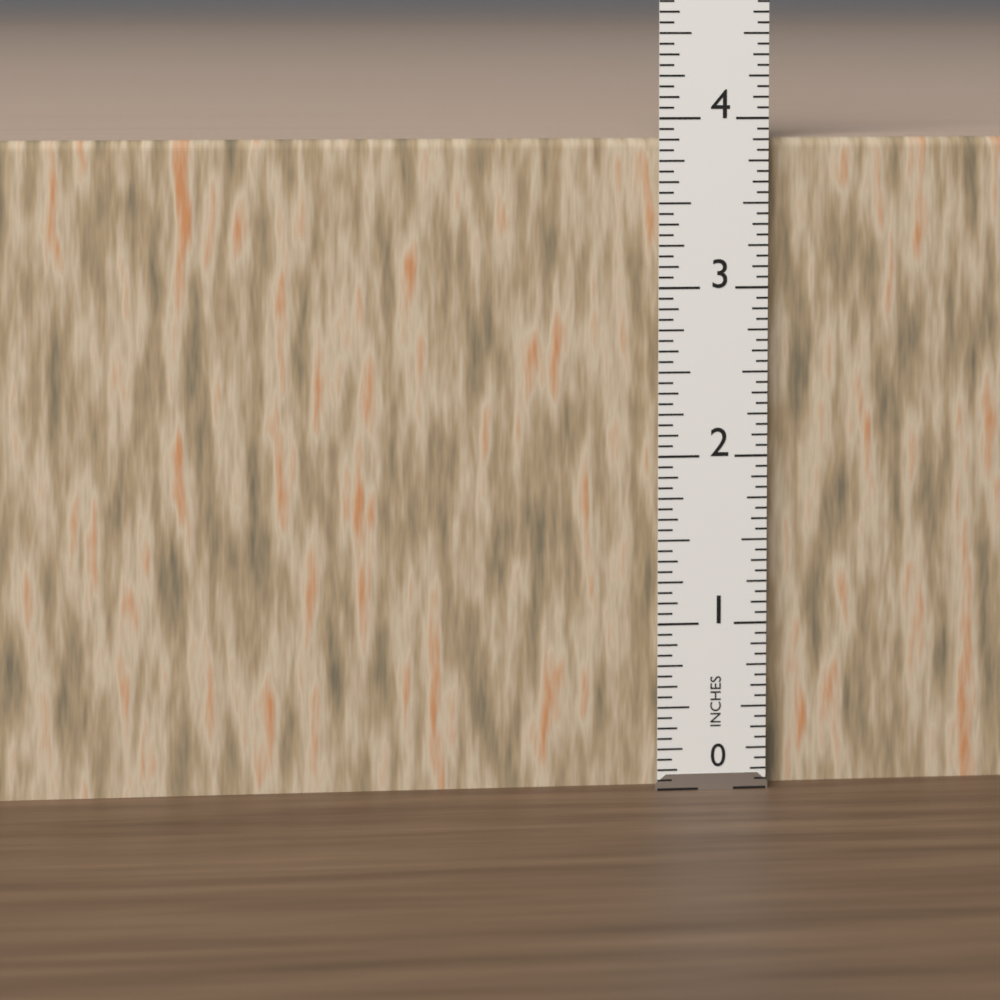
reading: 3.8750 in
